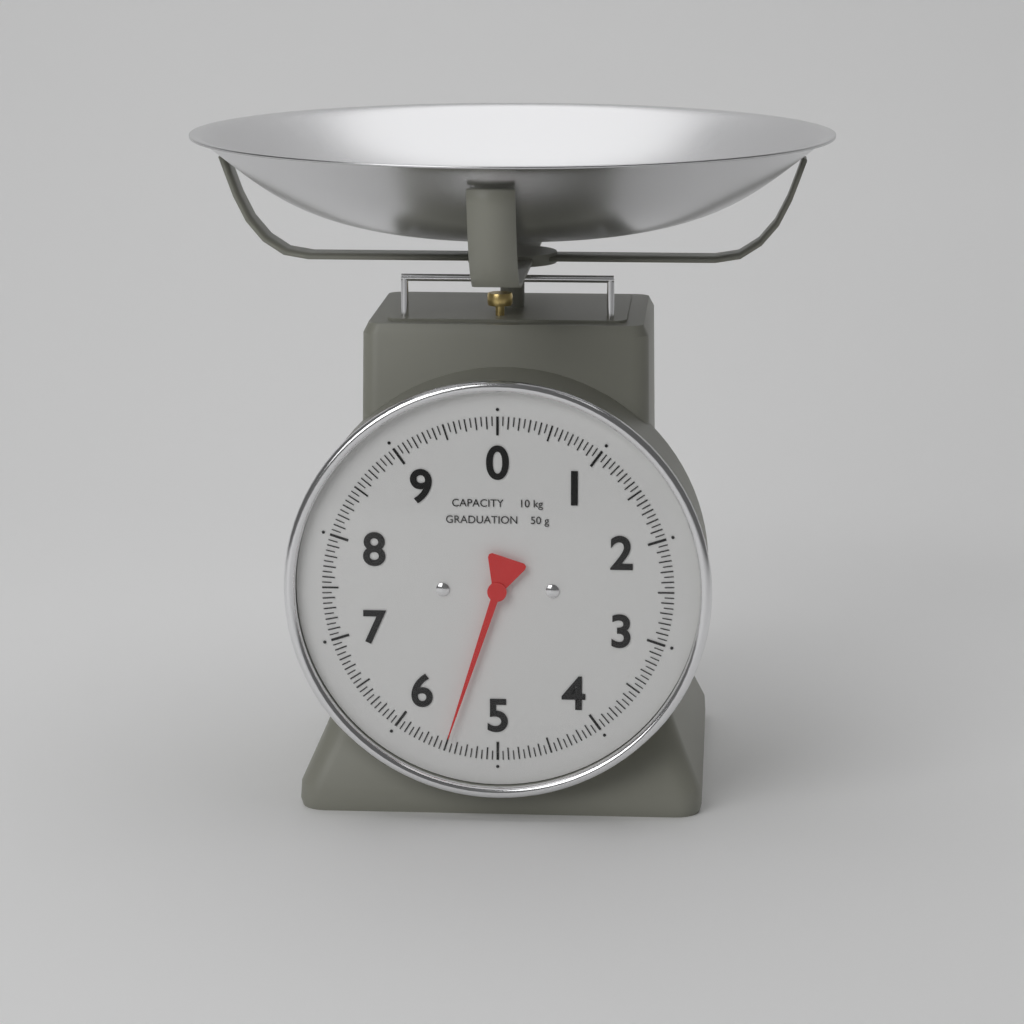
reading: 5.50 kg
